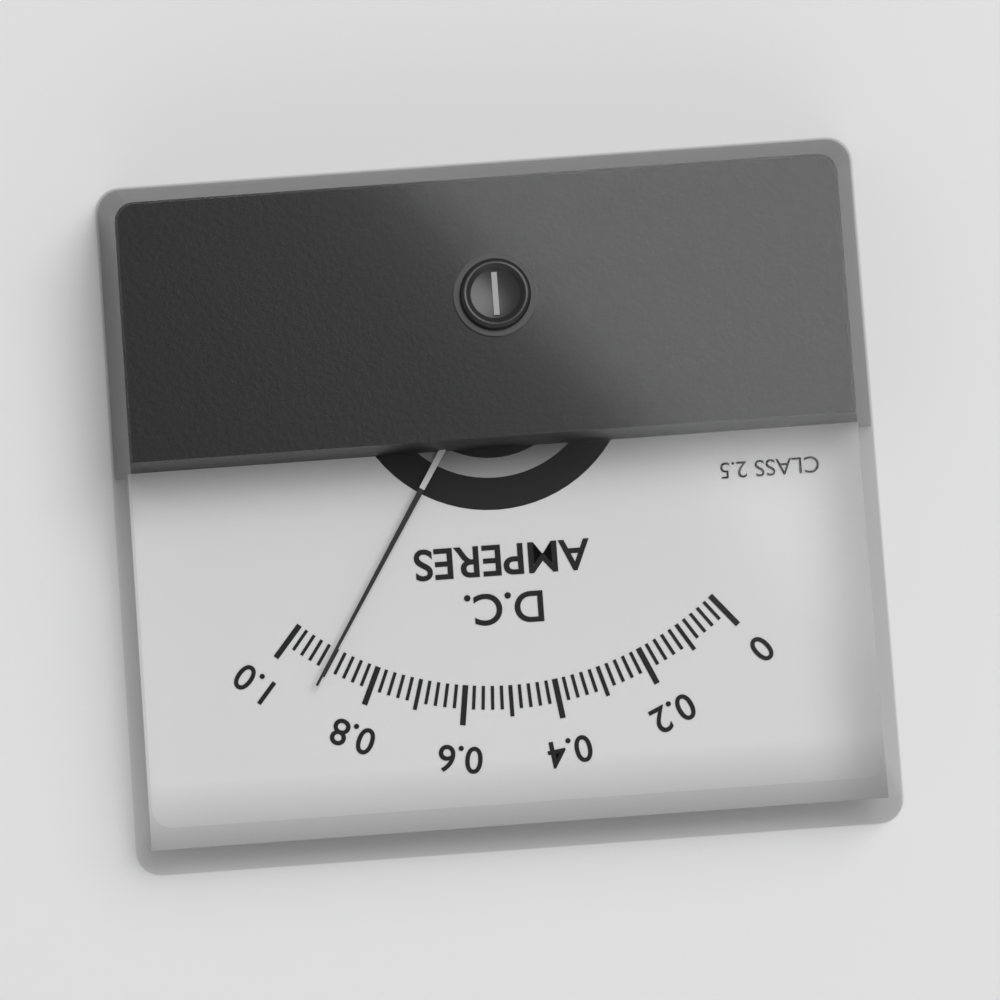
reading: 0.90 A
